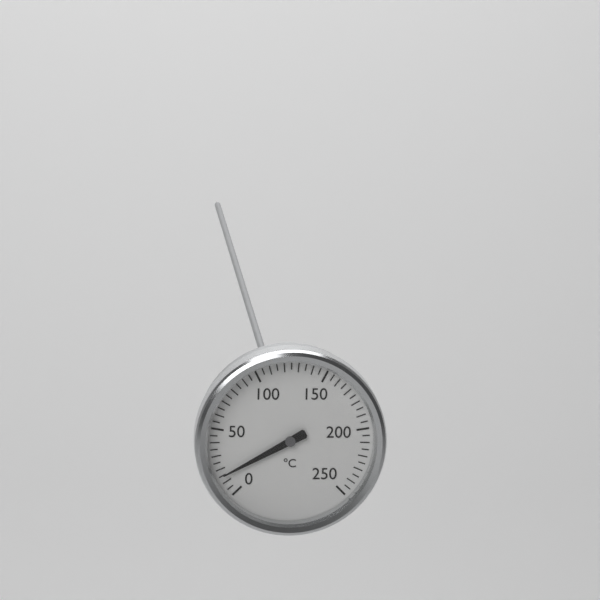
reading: 15 °C
